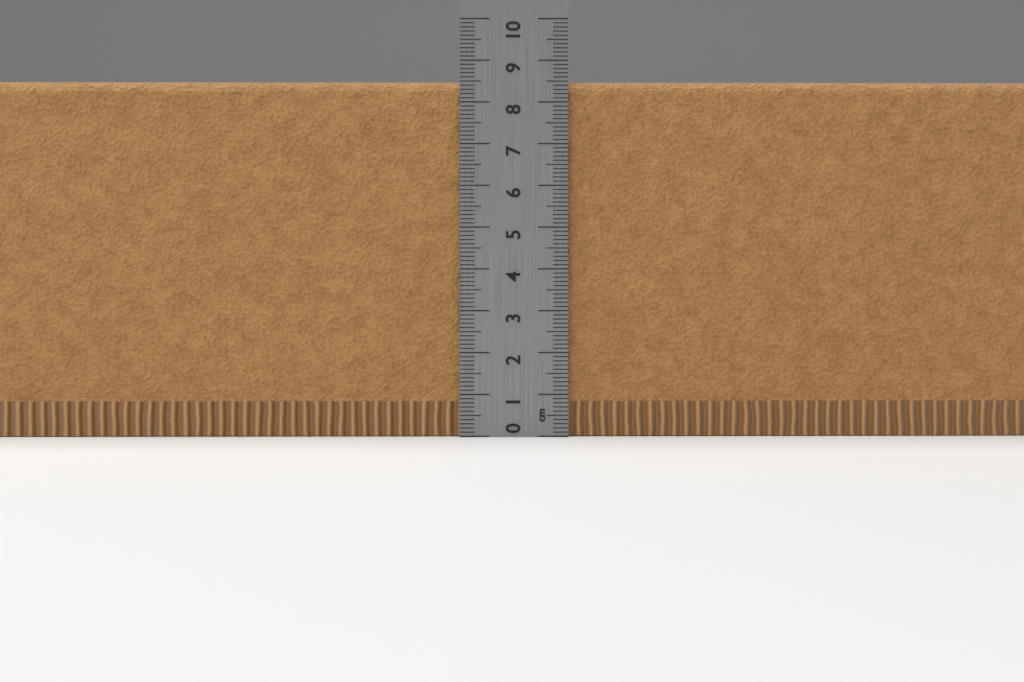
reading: 8.5 cm
